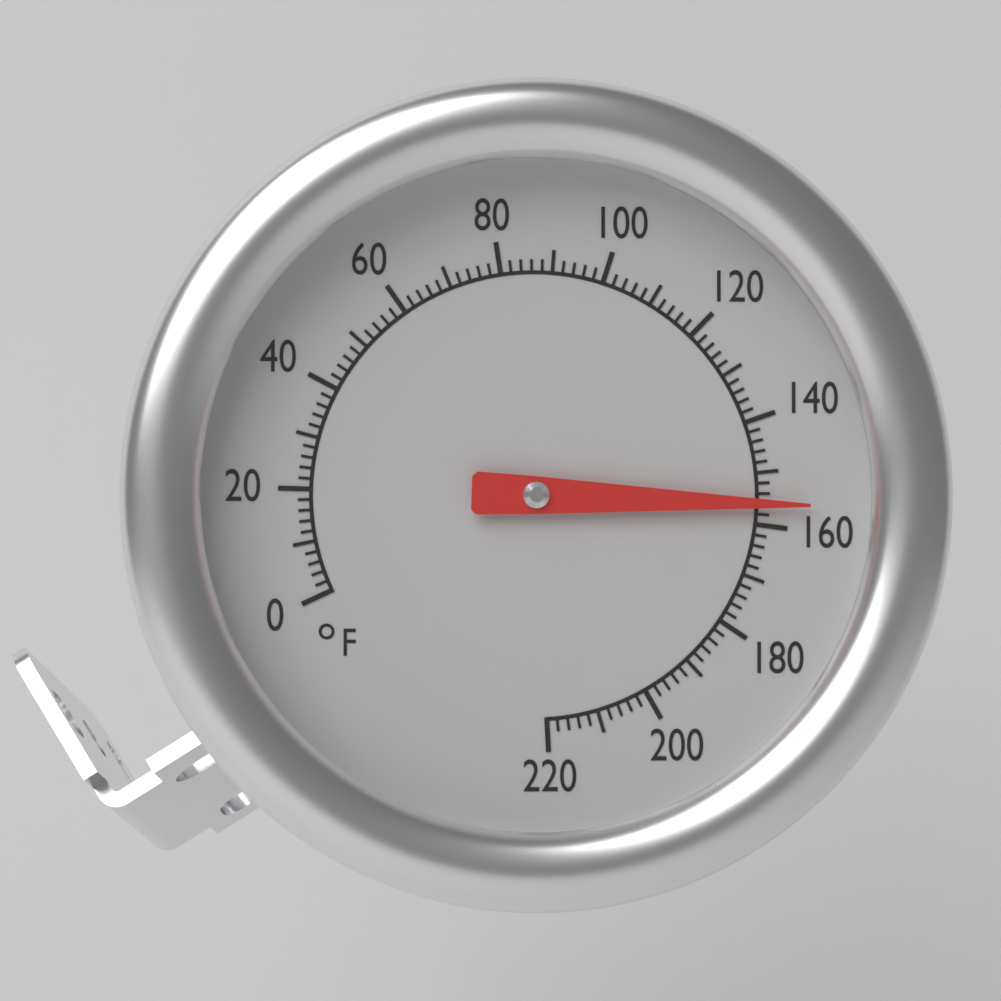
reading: 156 °F
